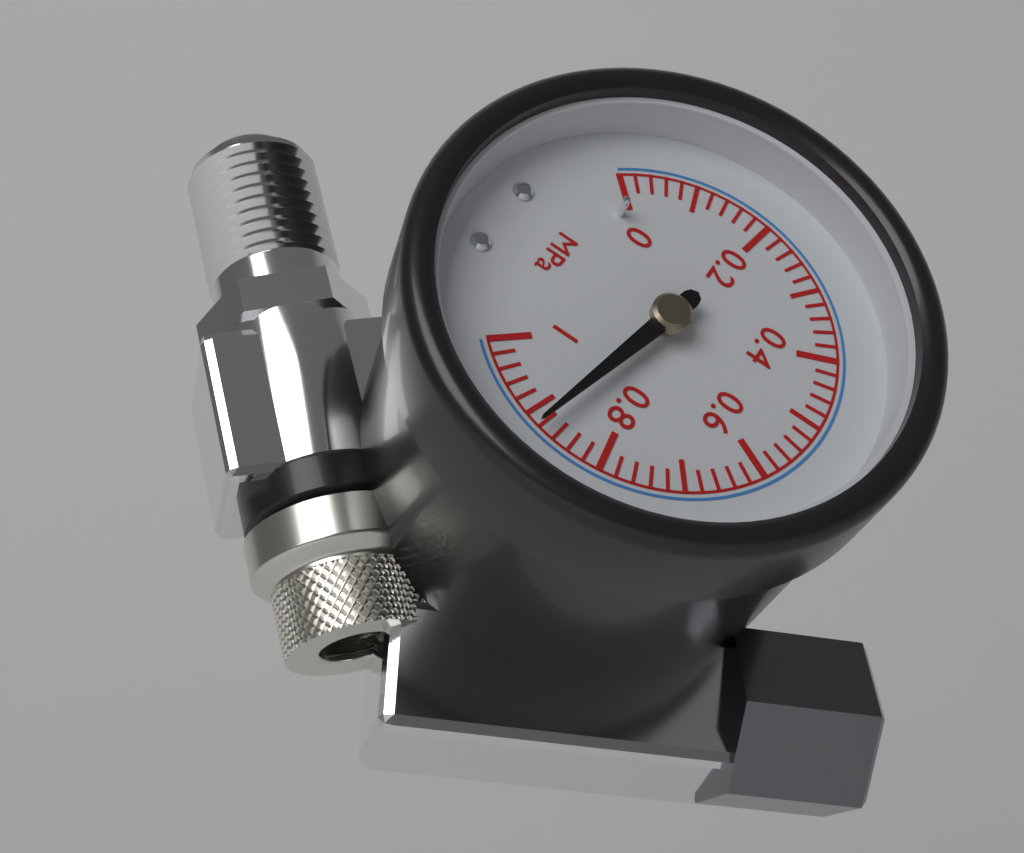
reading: 0.88 MPa
